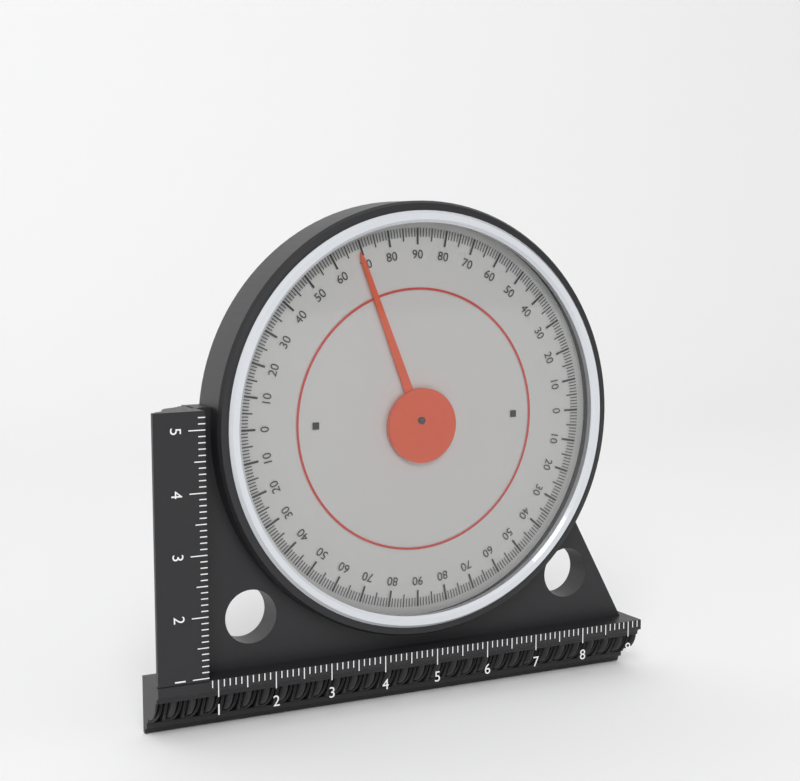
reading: 69 (no unit)
